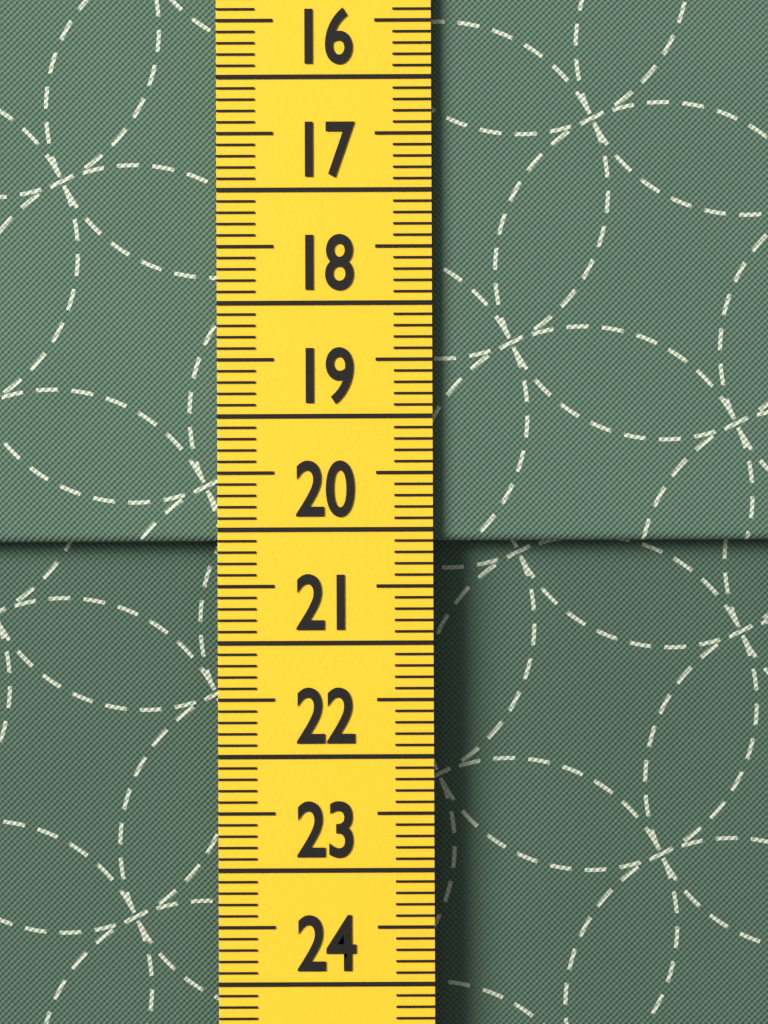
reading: 20.1 cm
